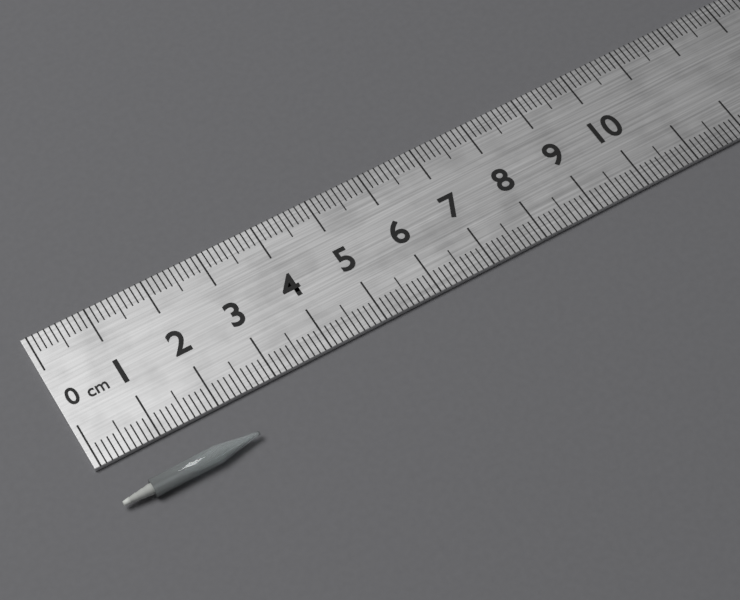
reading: 2.3 cm
